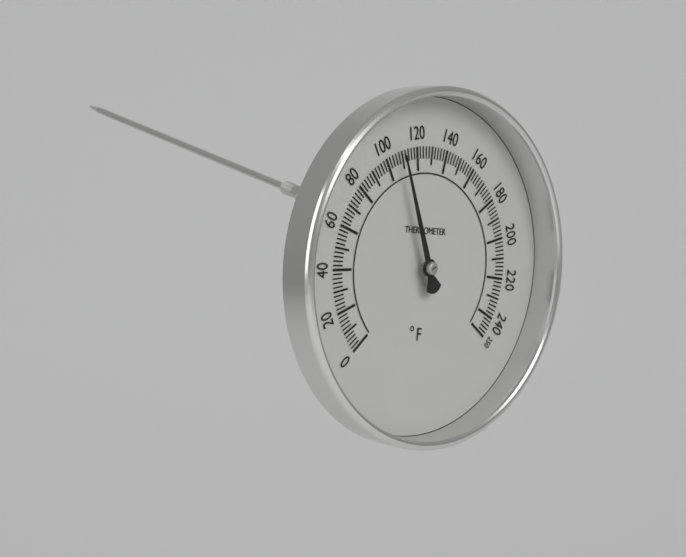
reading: 108 °F
